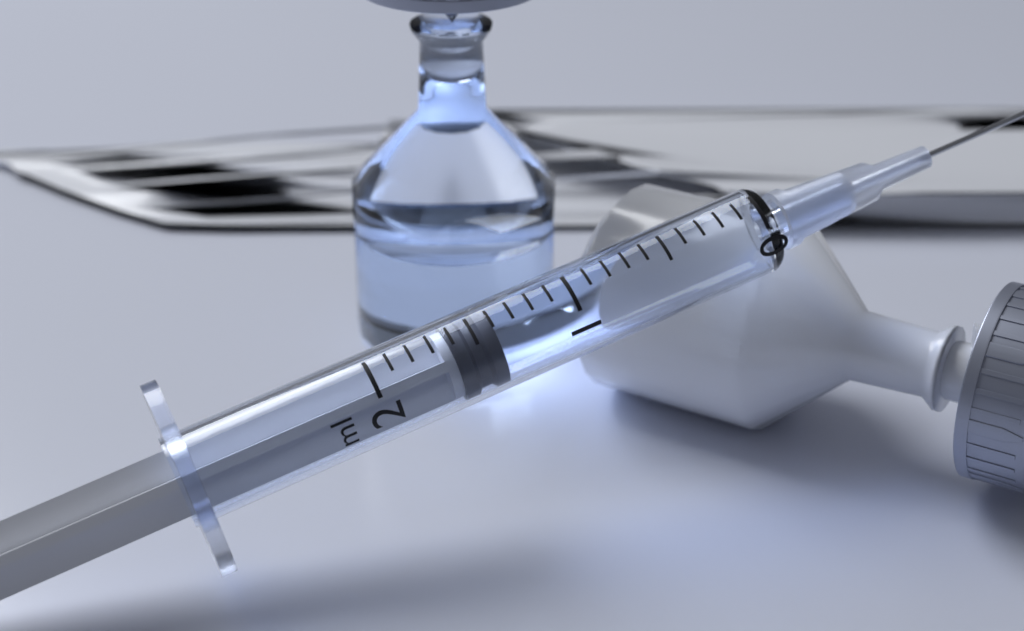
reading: 1.4 ml
